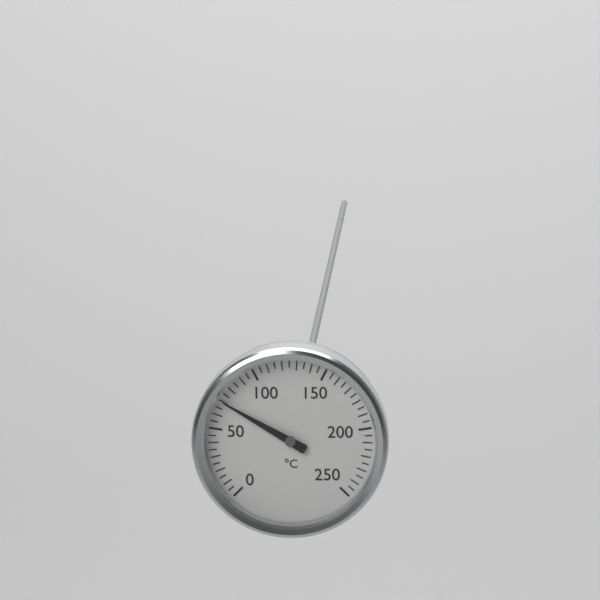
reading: 70 °C
